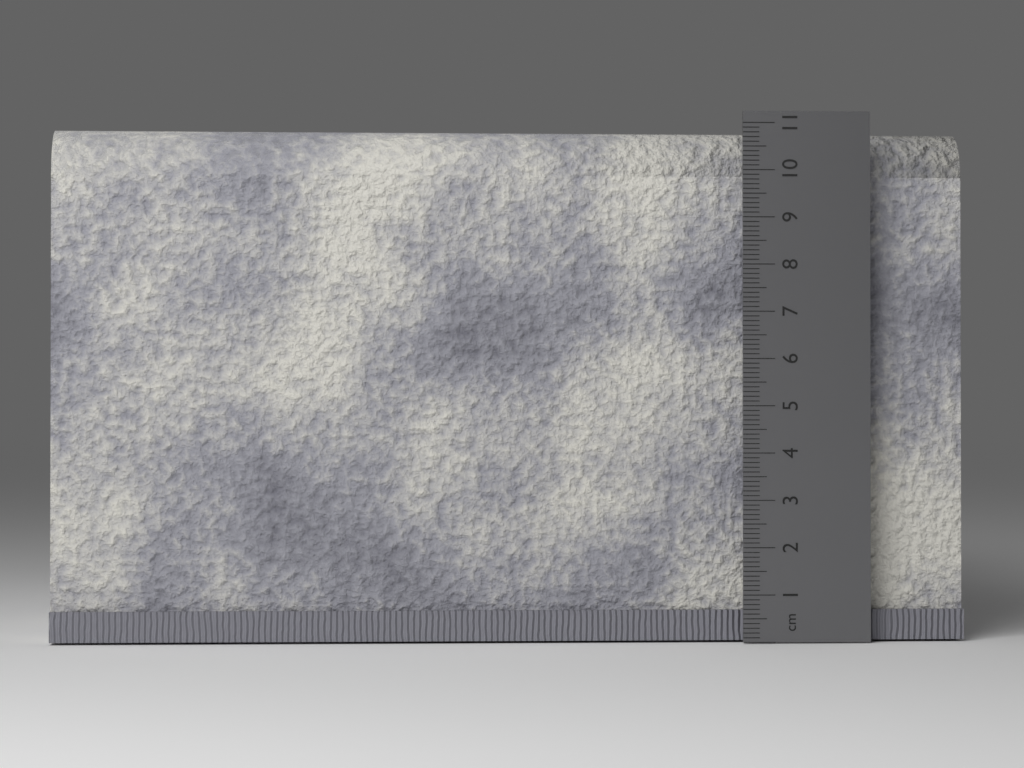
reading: 10.9 cm
